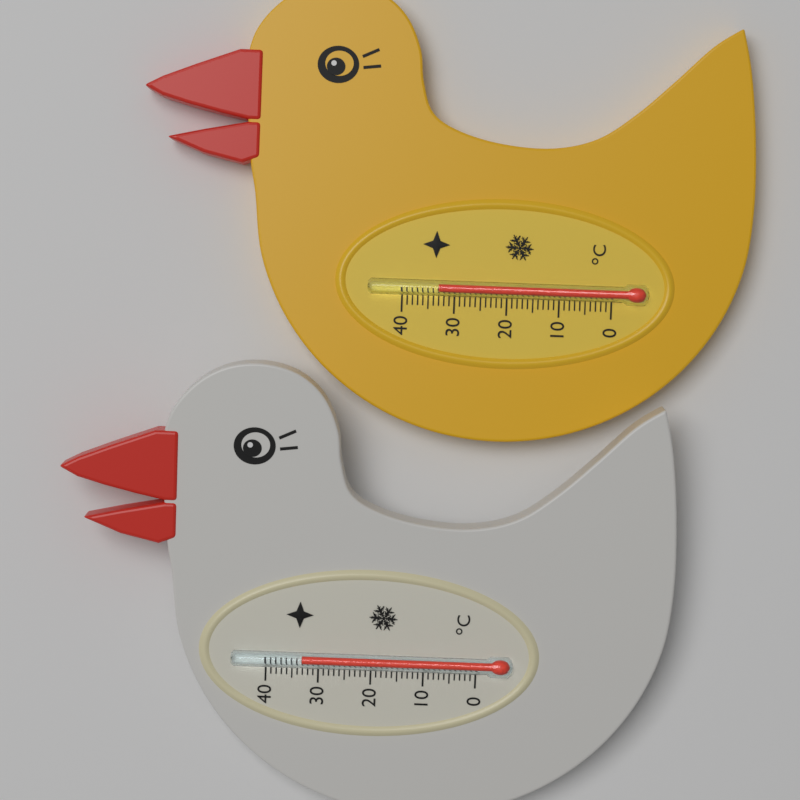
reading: 33 °C
